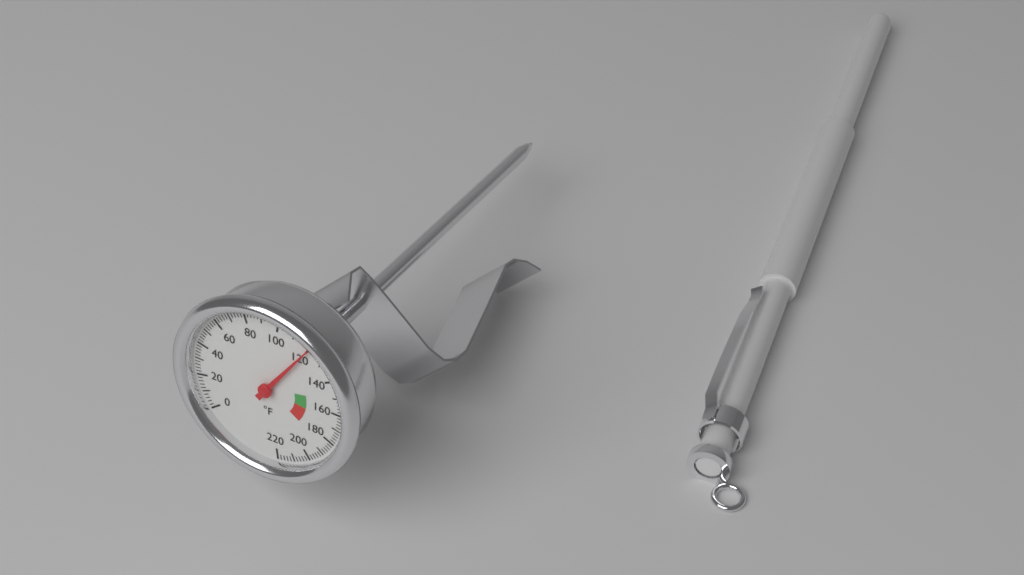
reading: 120 °F
